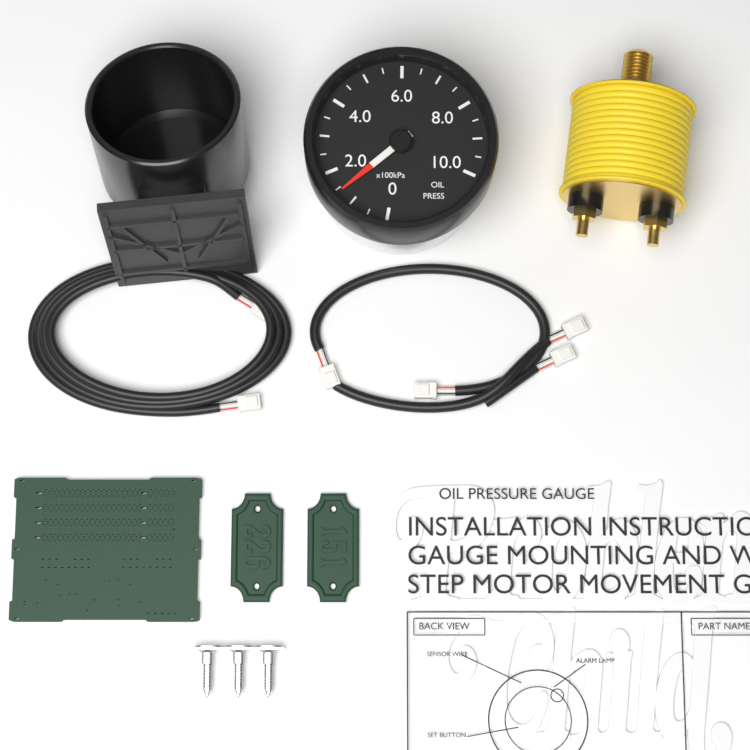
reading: 140 kPa
